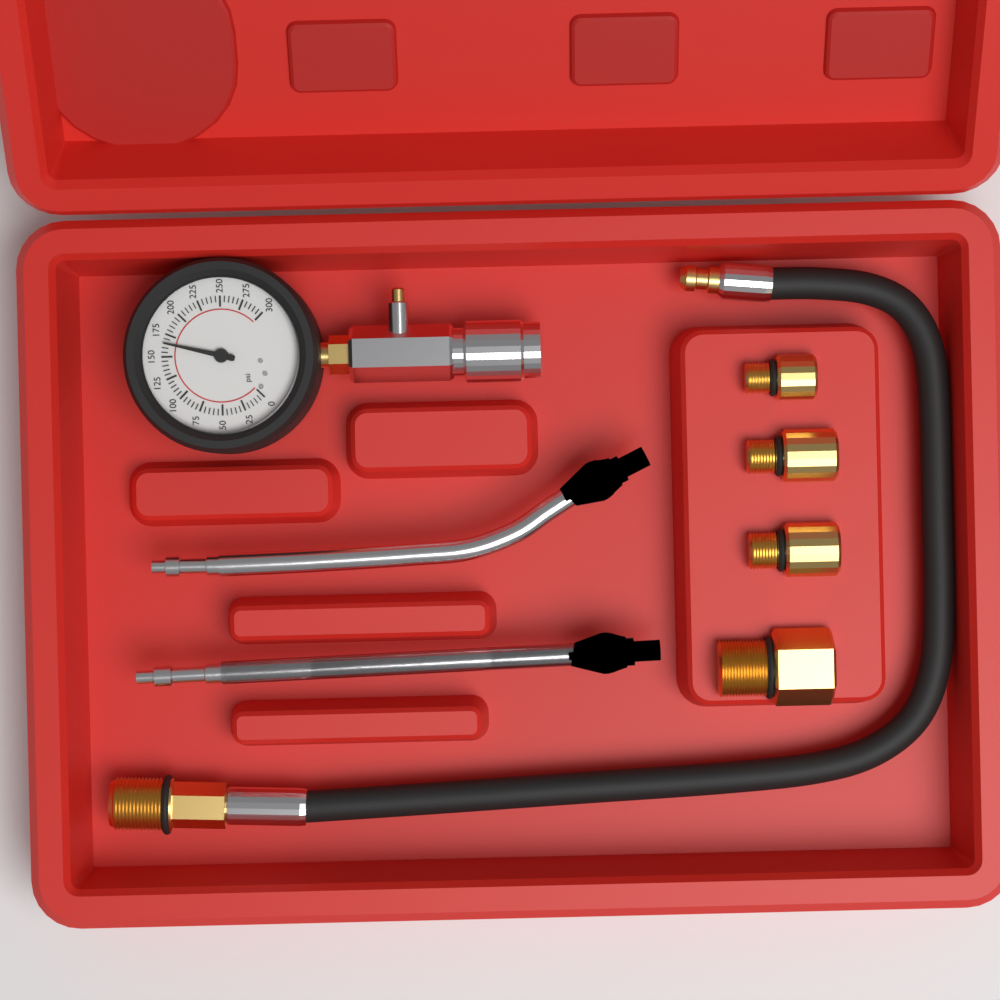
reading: 165 psi
